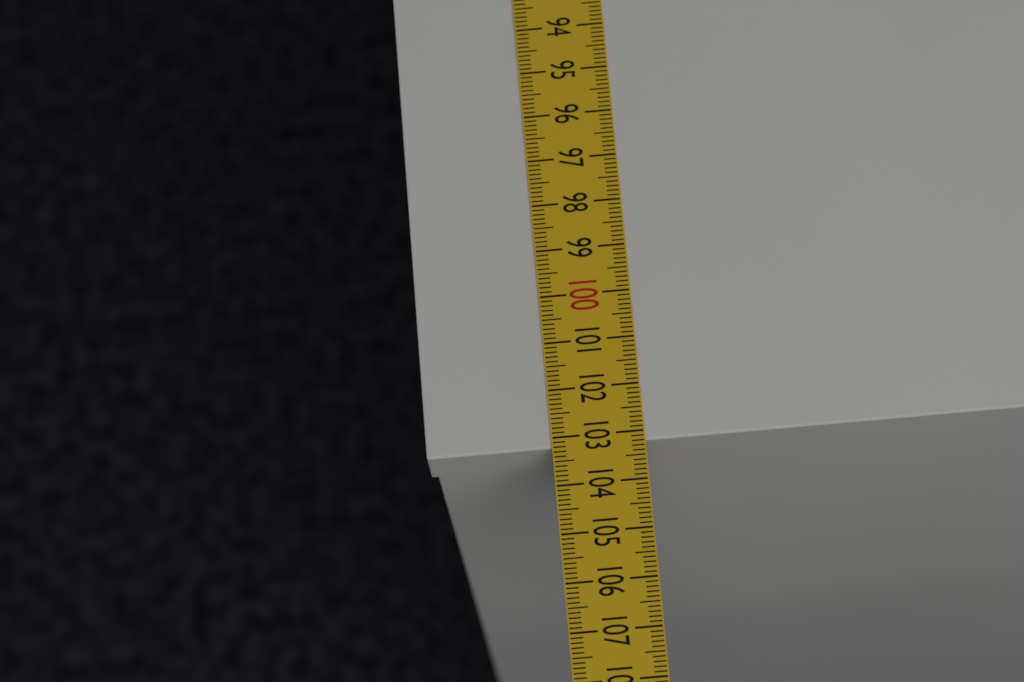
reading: 103.2 cm
